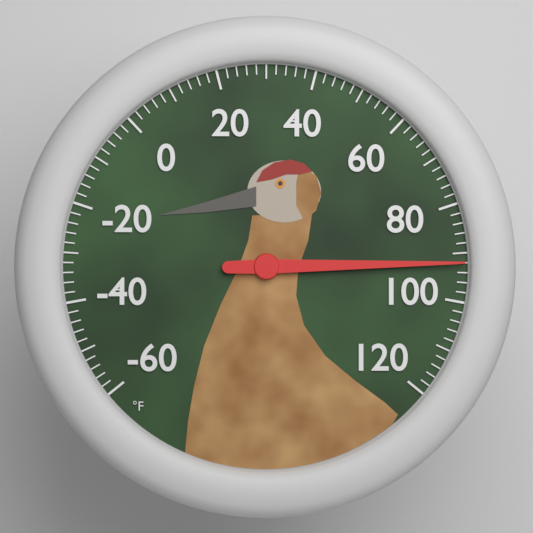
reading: 92 °F
